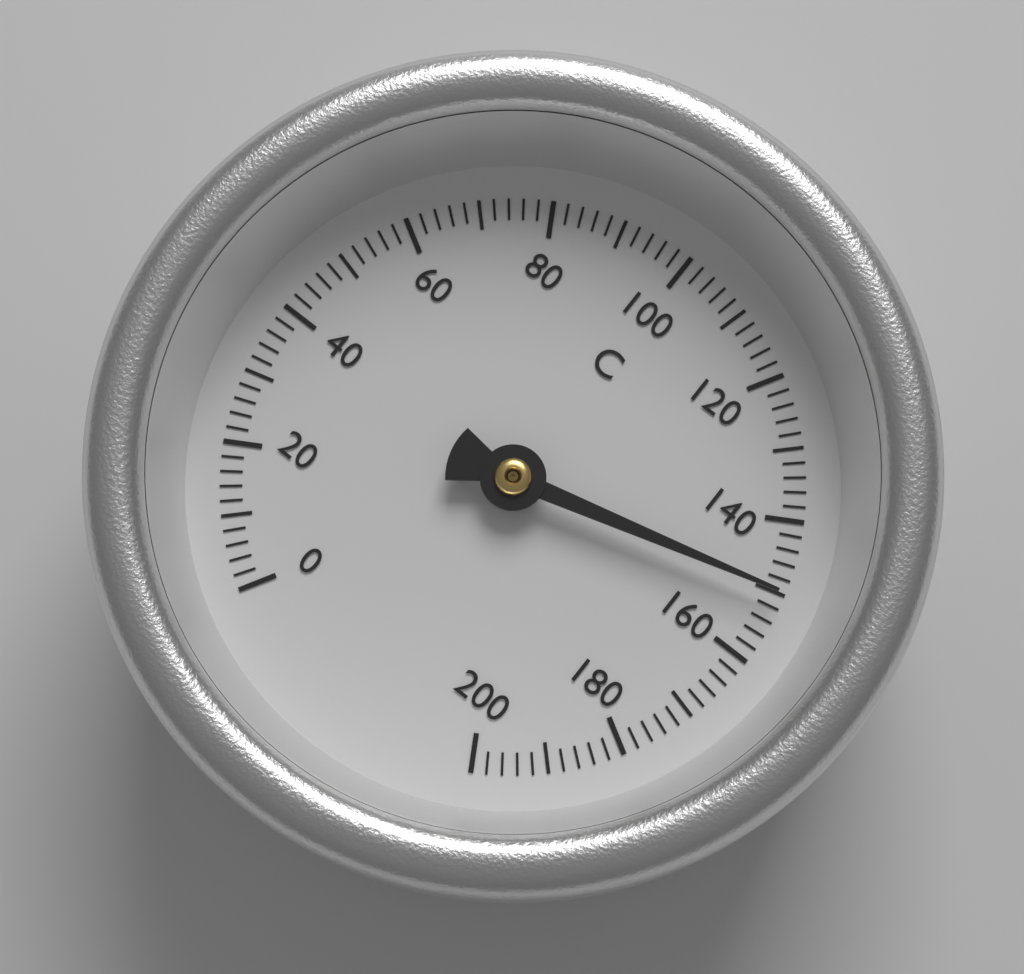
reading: 150 °C
